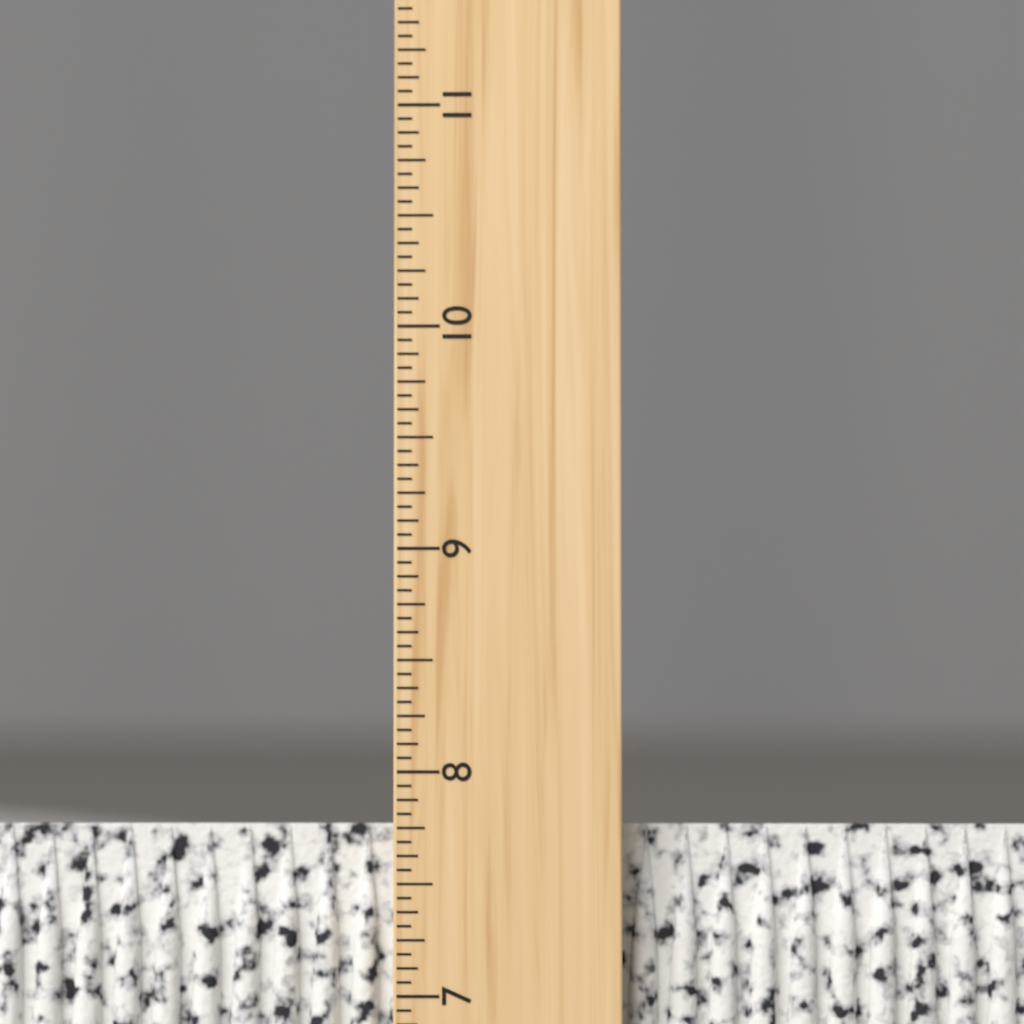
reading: 7.7500 inch
